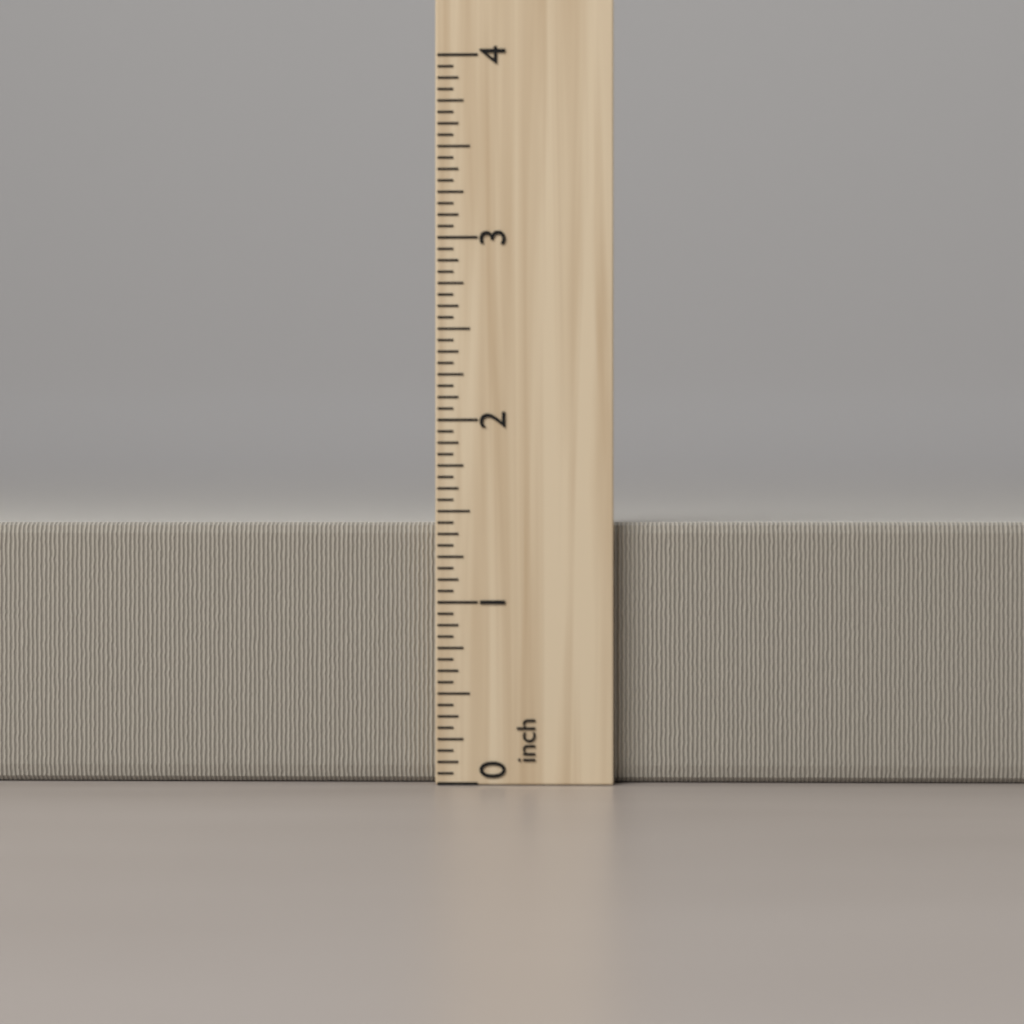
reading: 1.4375 inch
